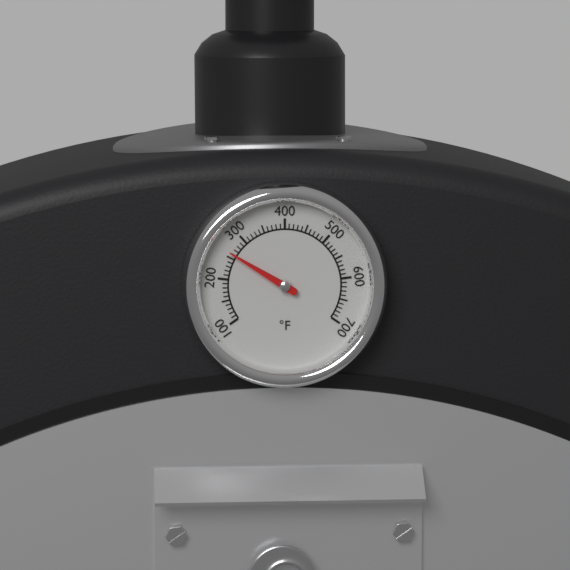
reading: 260 °F
